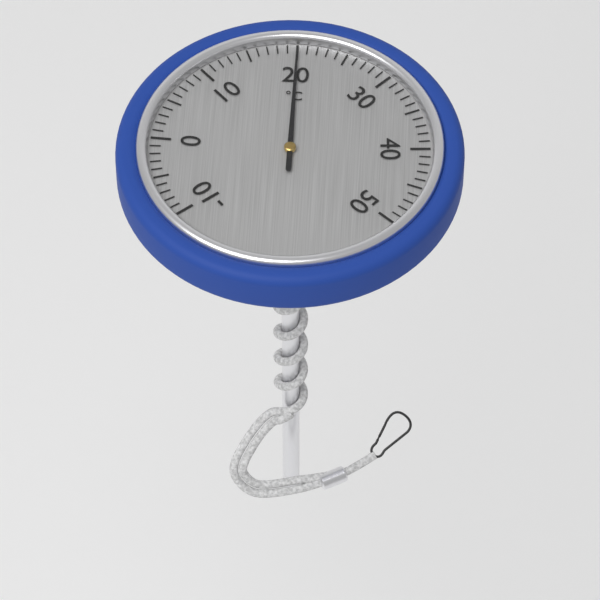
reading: 20 °C
